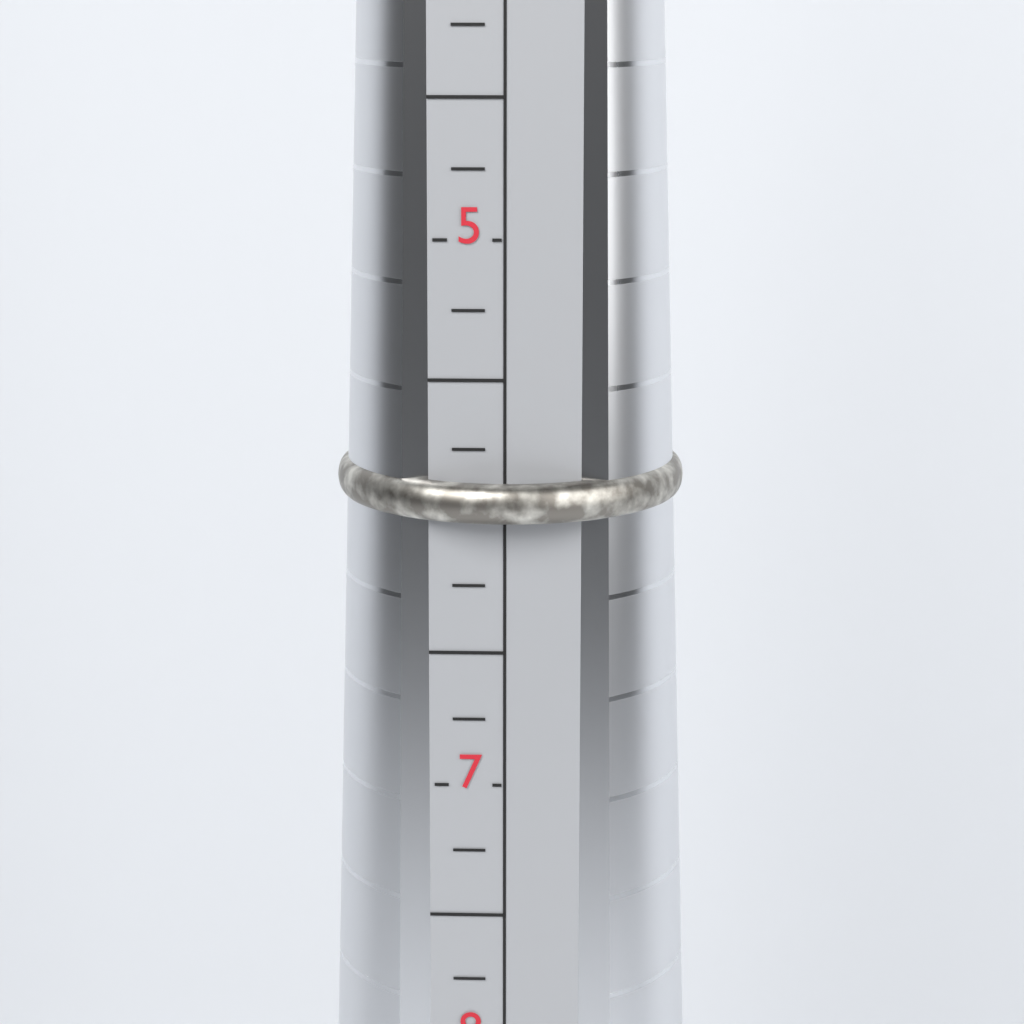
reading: 6.00 (no unit)
